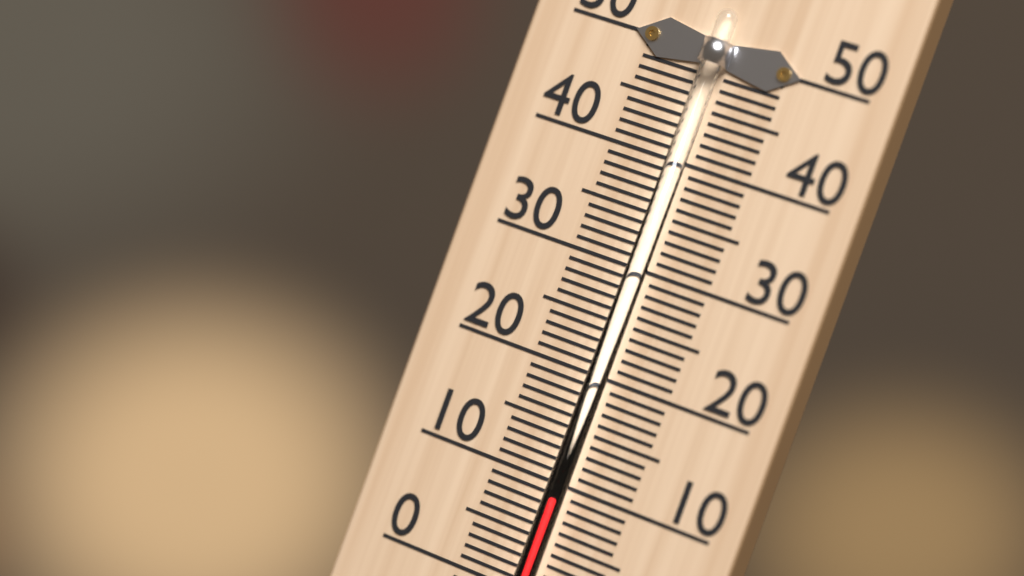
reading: 9 °C
